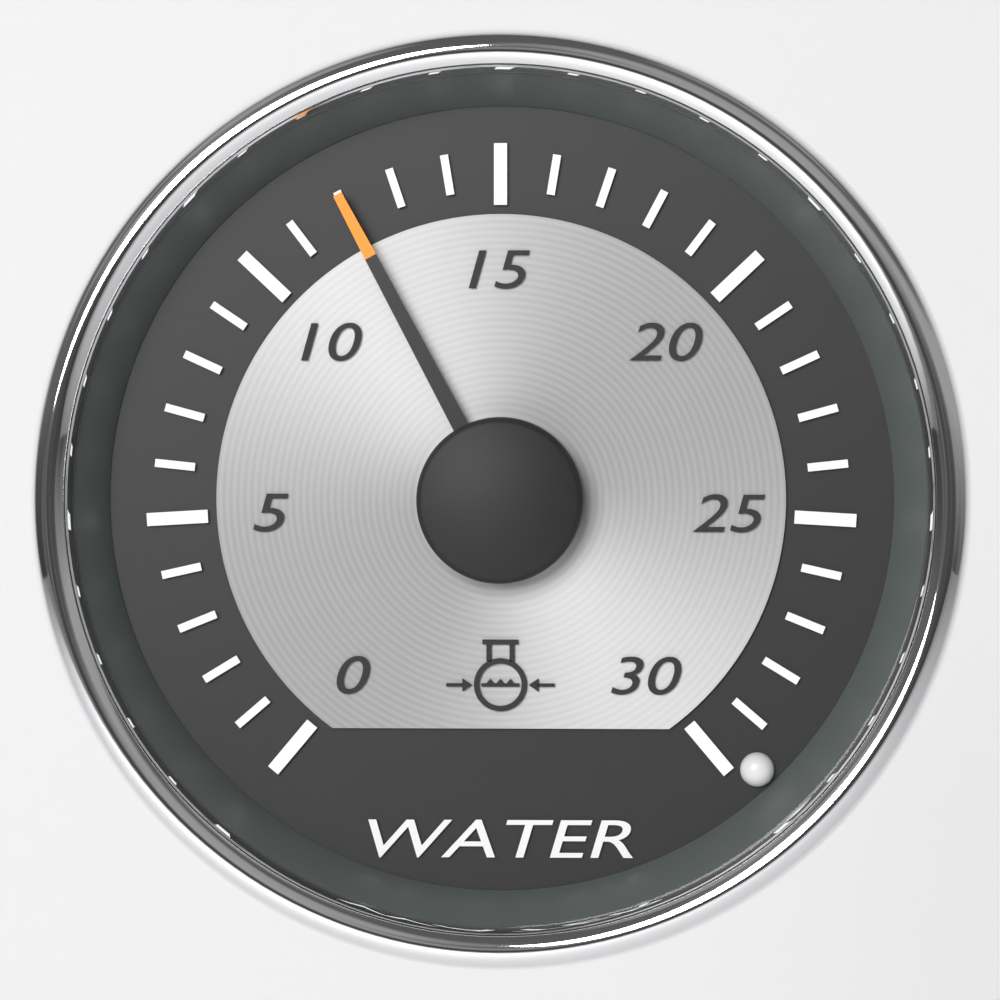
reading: 12 (no unit)
